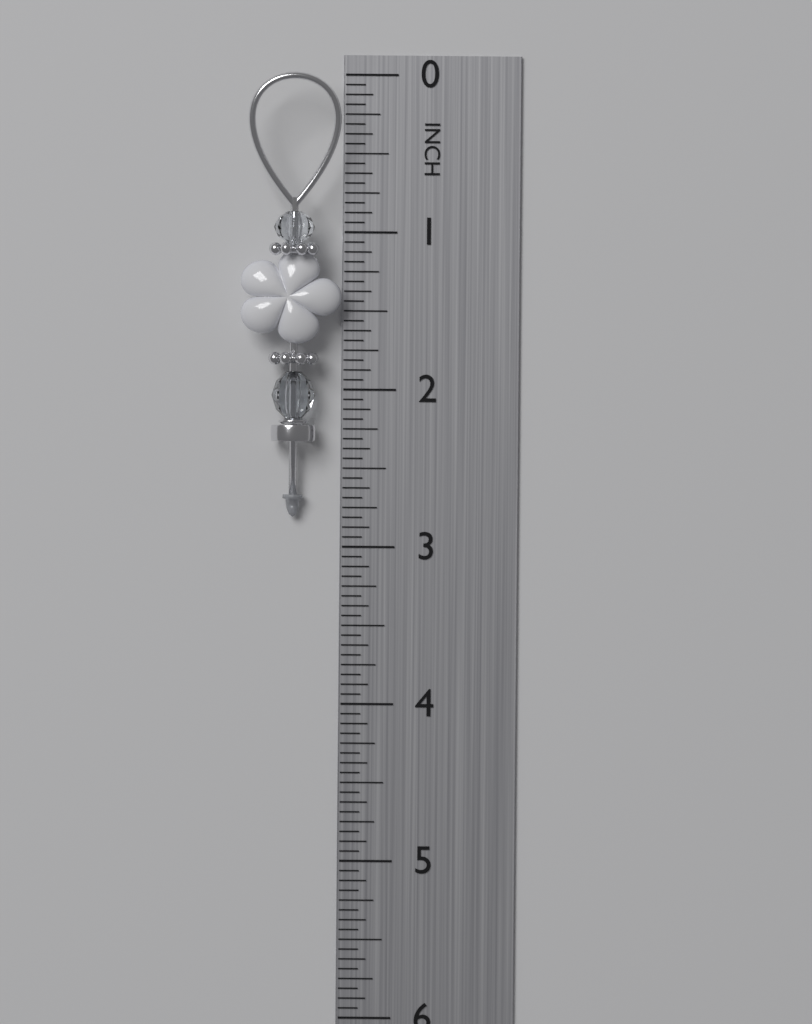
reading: 2.8125 in
